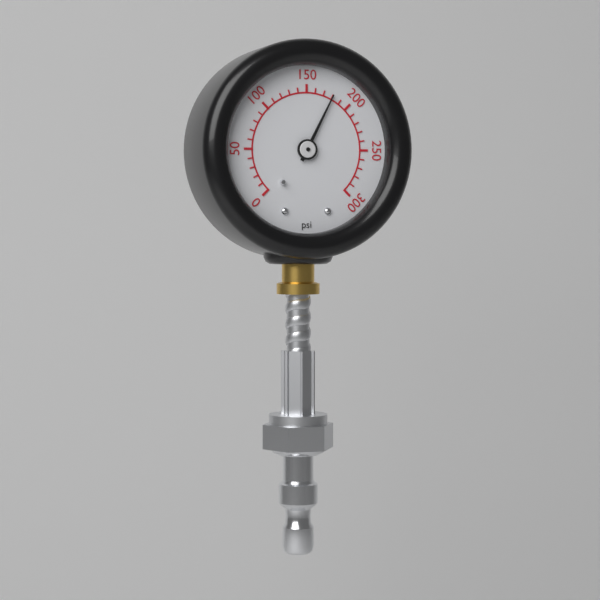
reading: 180 psi
